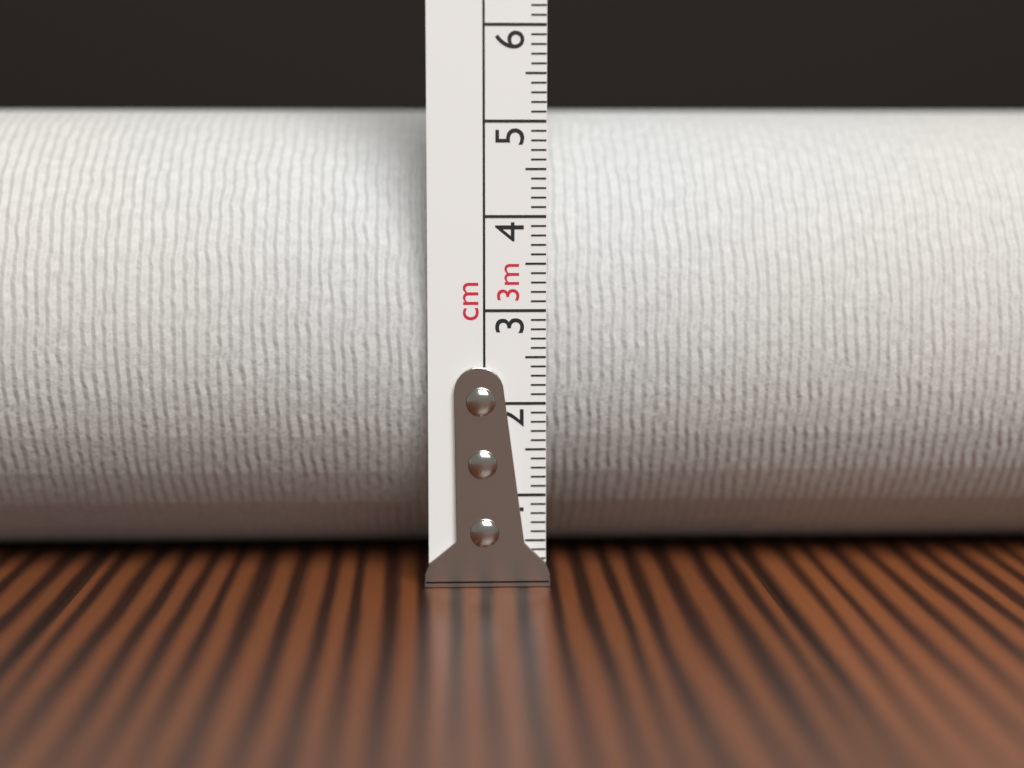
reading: 5.2 cm
